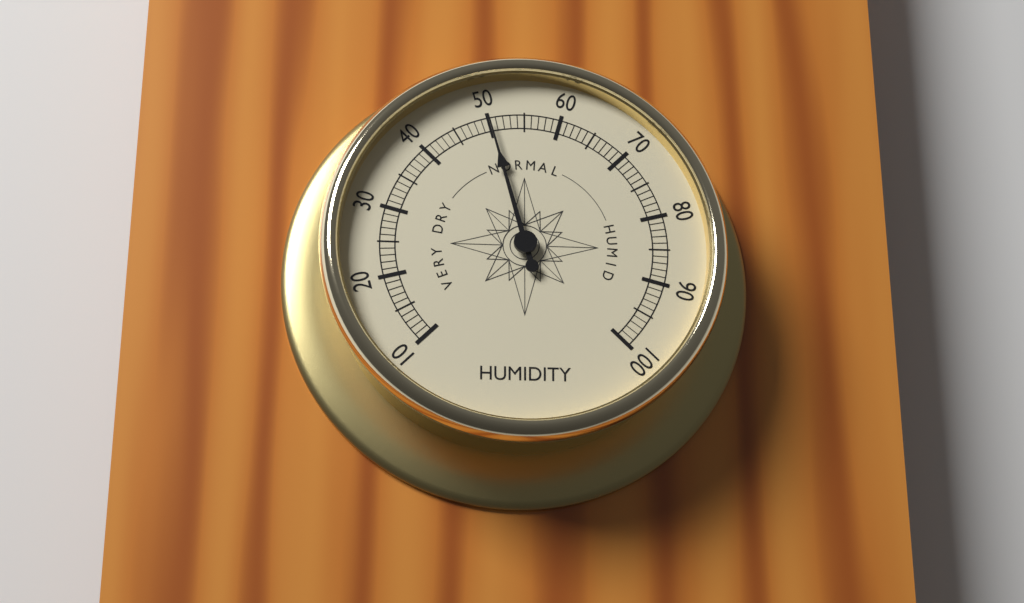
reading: 50 (no unit)
